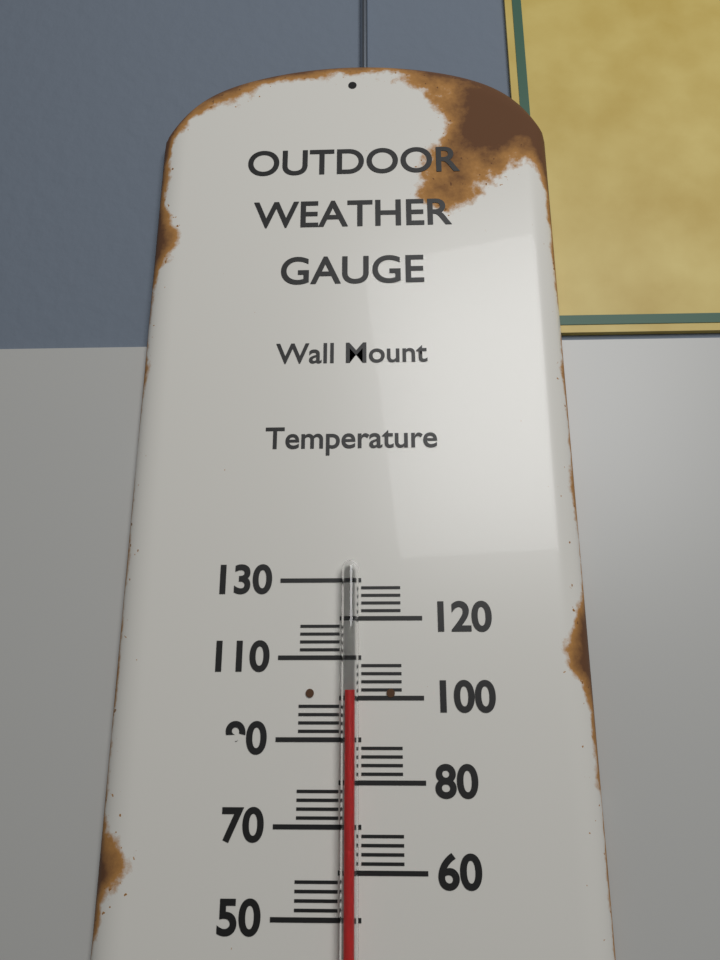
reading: 102 (no unit)
